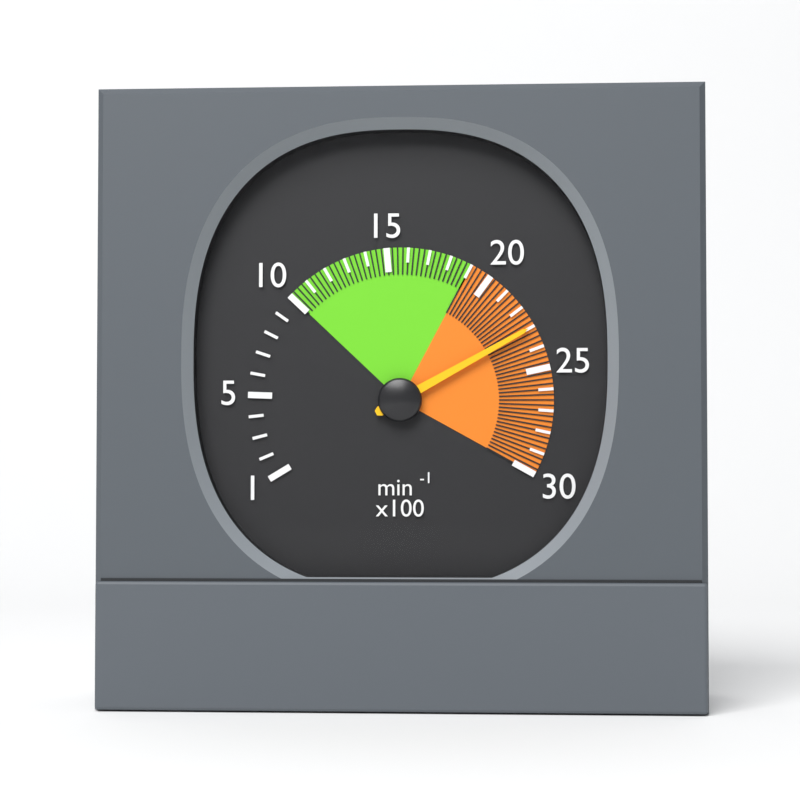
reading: 2300 min⁻¹
